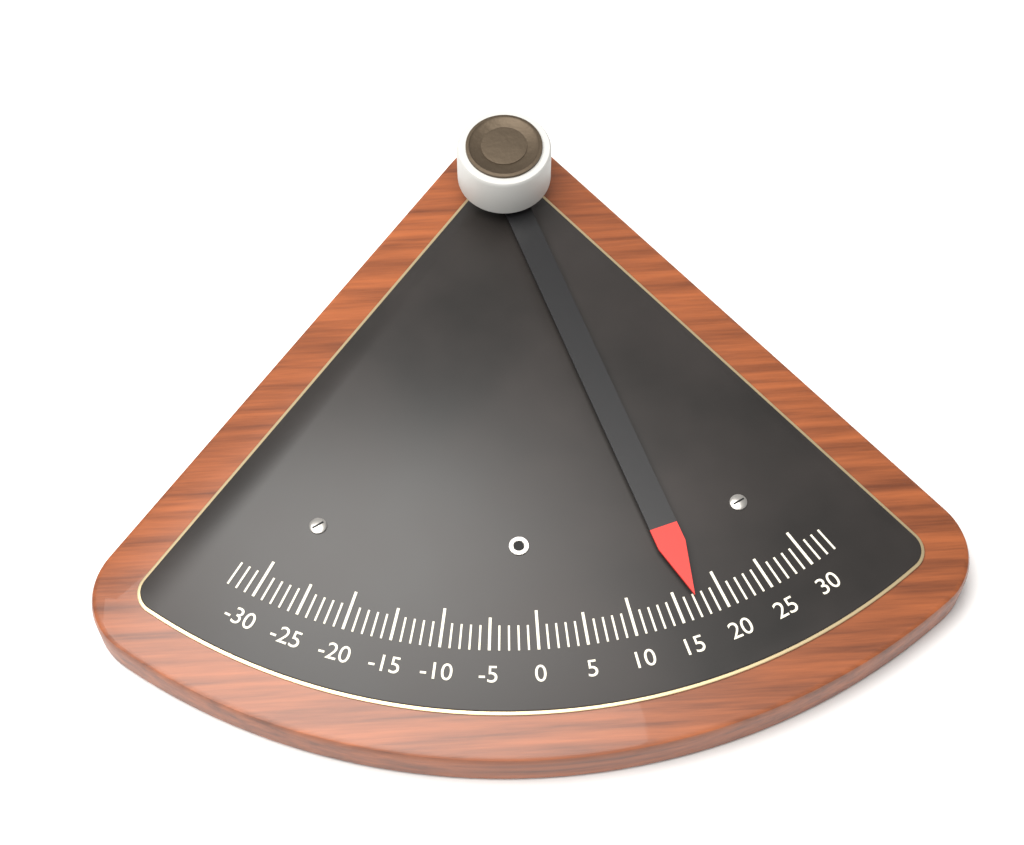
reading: 17 (no unit)
